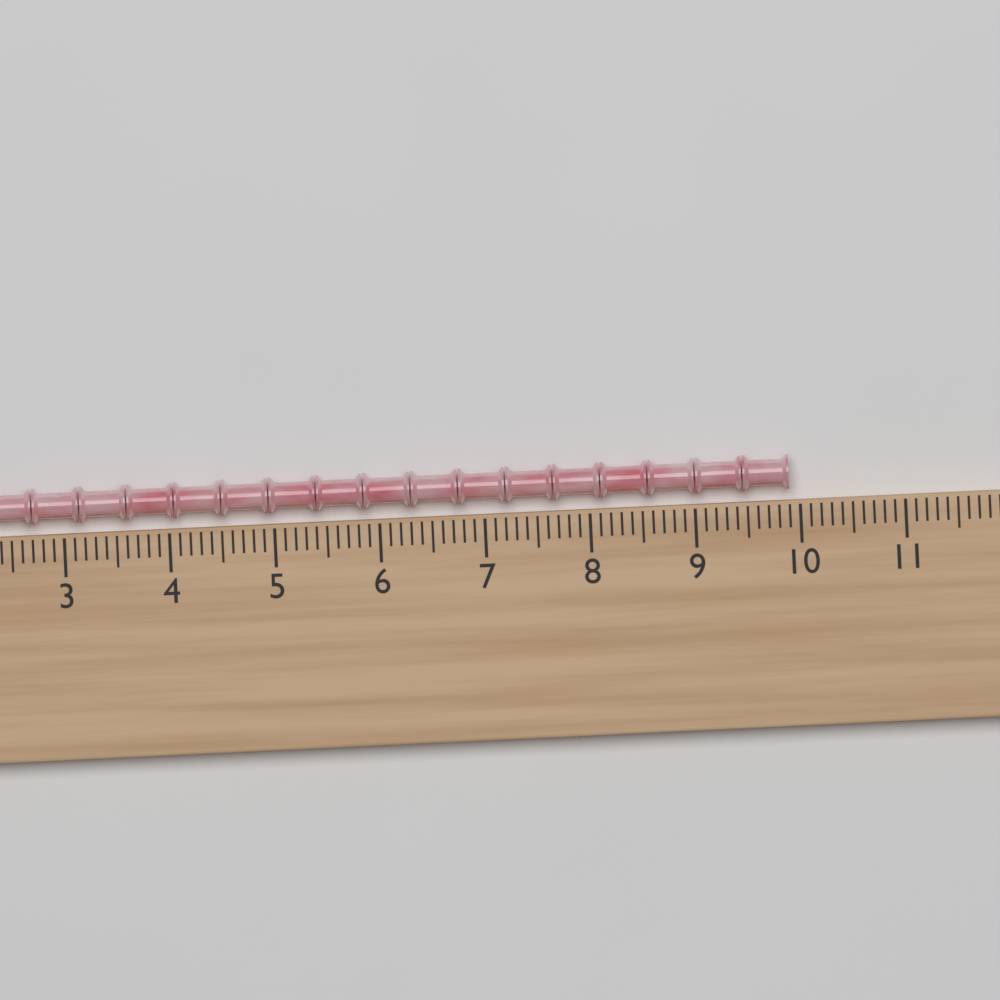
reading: 9.9 (no unit)
